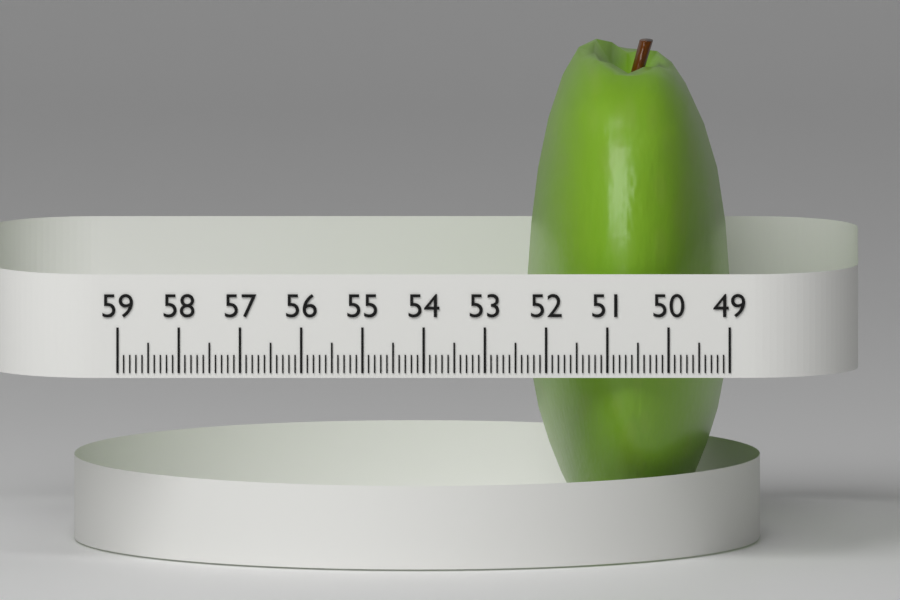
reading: 52.3 (no unit)
